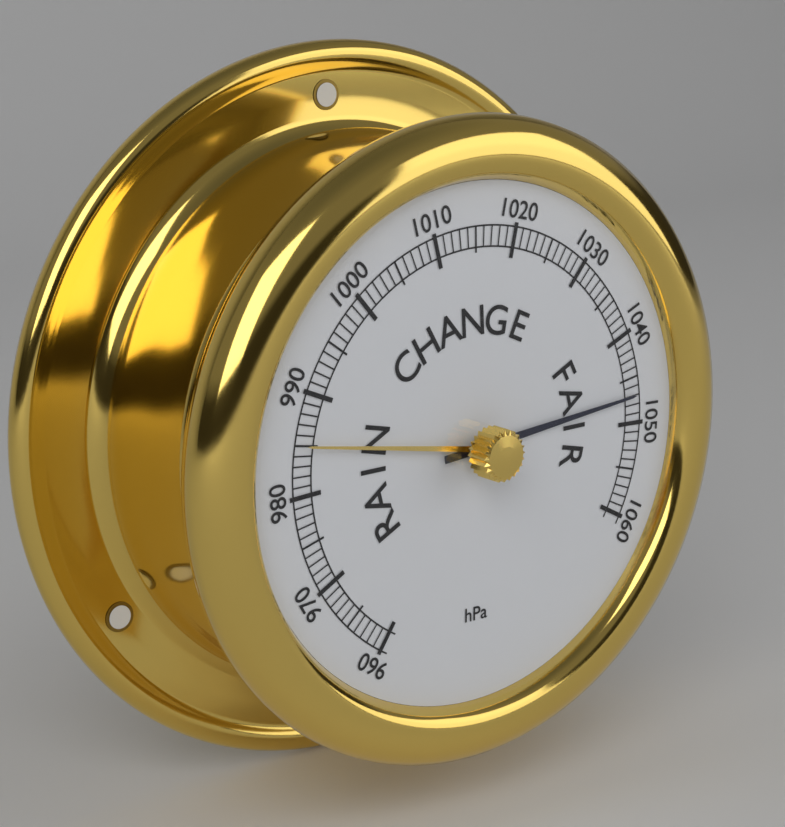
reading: 1047 hPa
